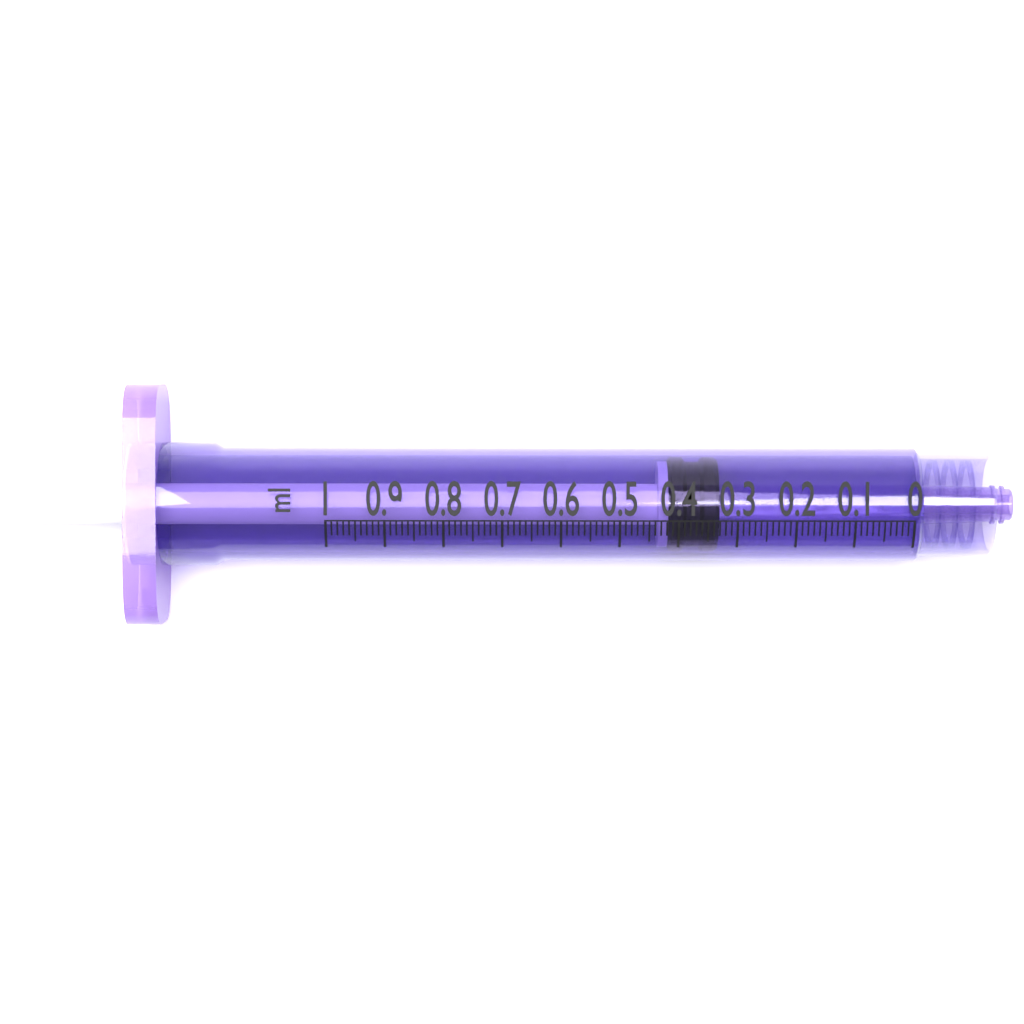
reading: 0.33 ml
